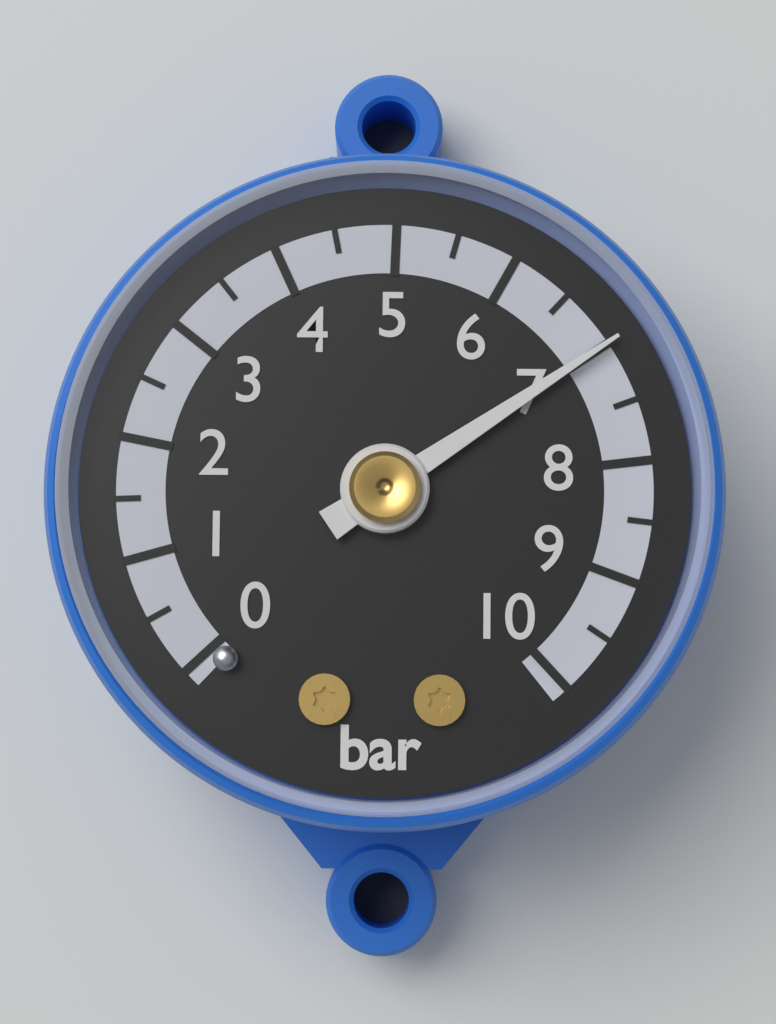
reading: 7.0 bar
